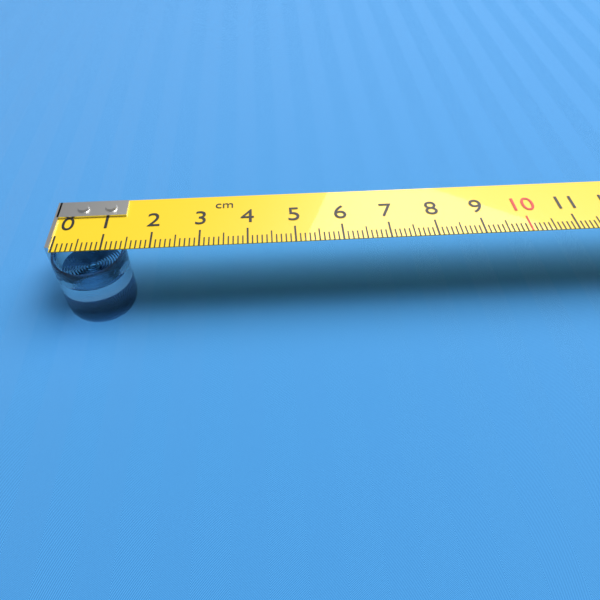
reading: 1.5 cm
